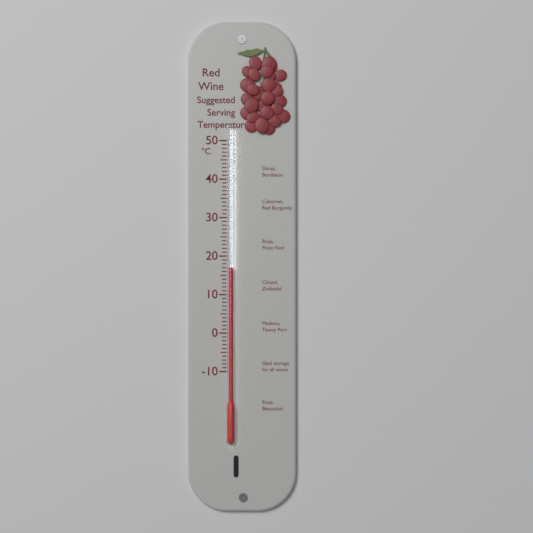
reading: 17 °C
